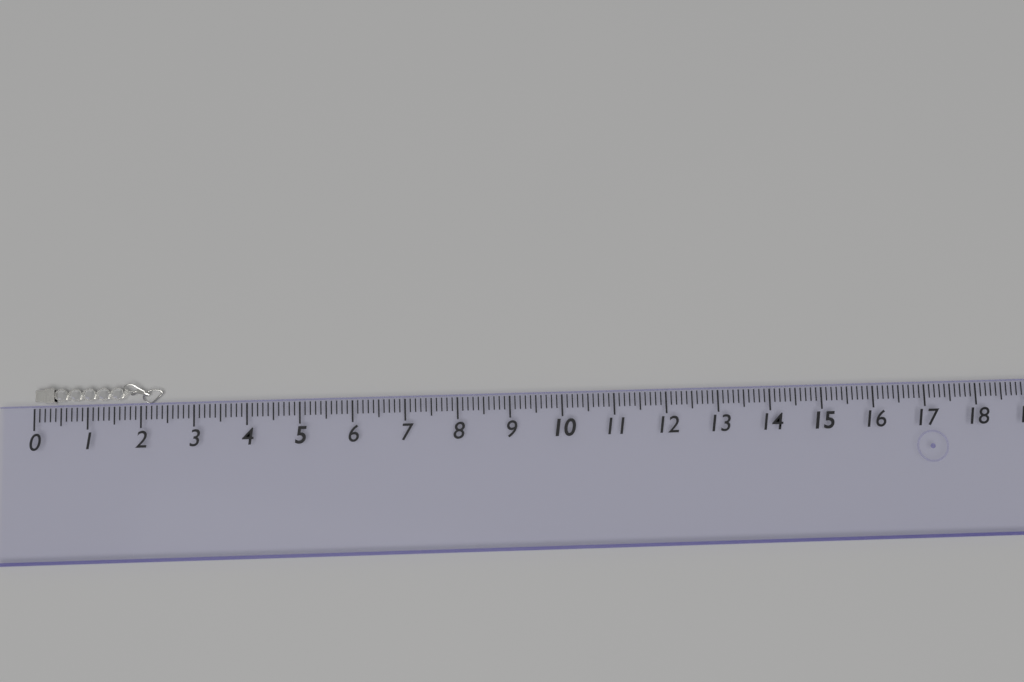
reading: 2.4 (no unit)
